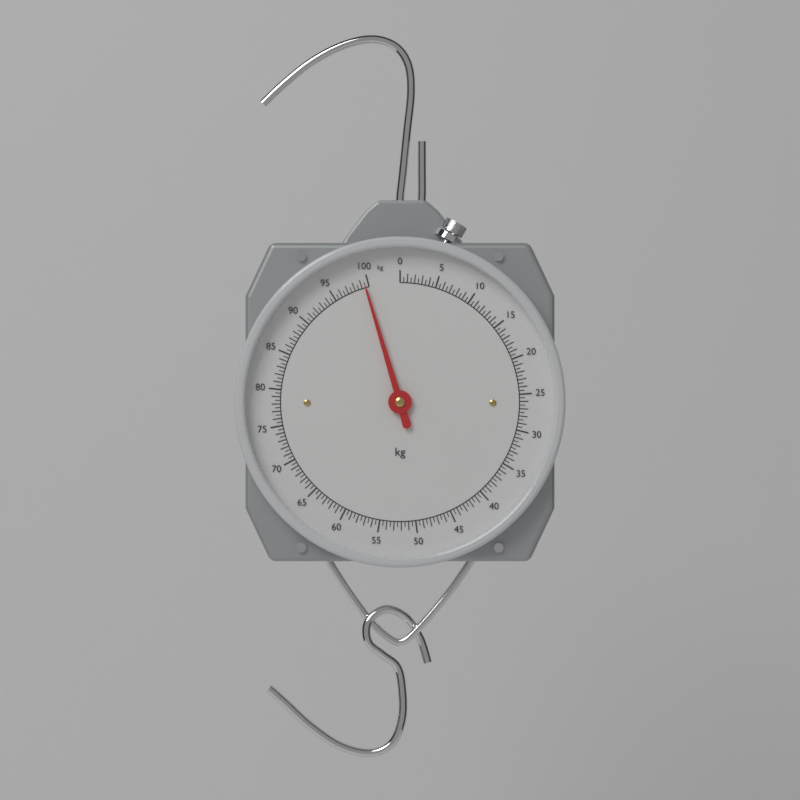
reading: 99.5 kg
